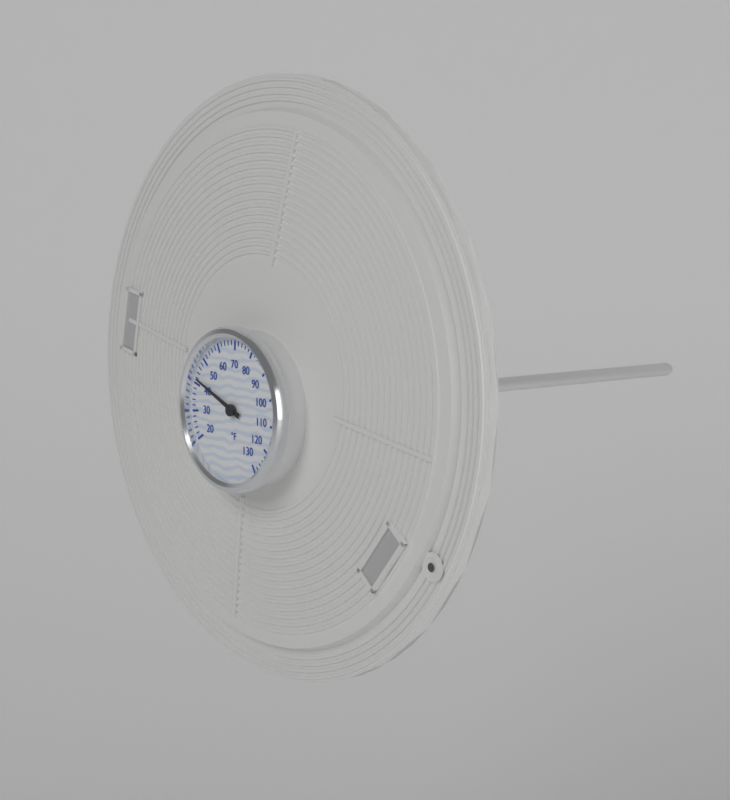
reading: 42 °F
